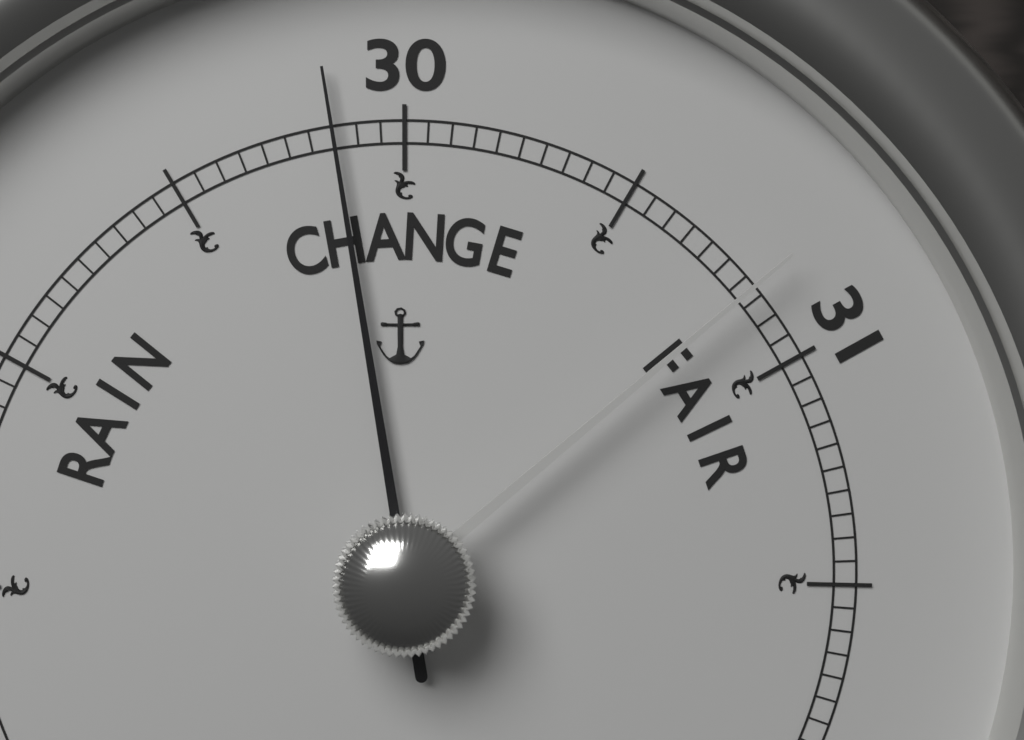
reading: 29.85 (no unit)
